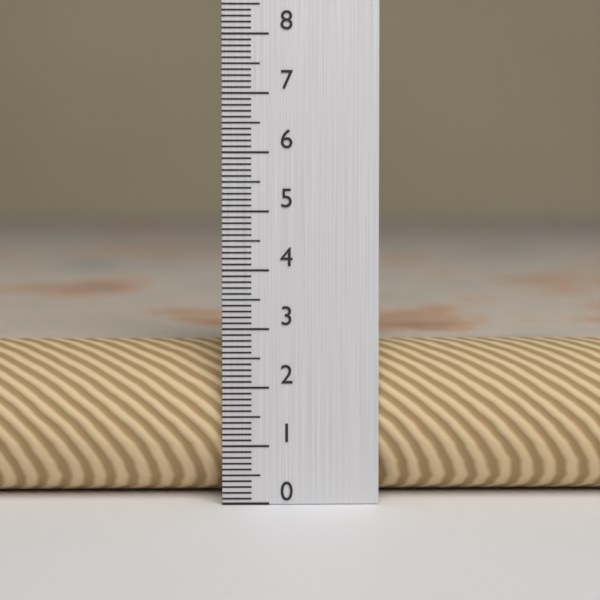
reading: 2.7 (no unit)
